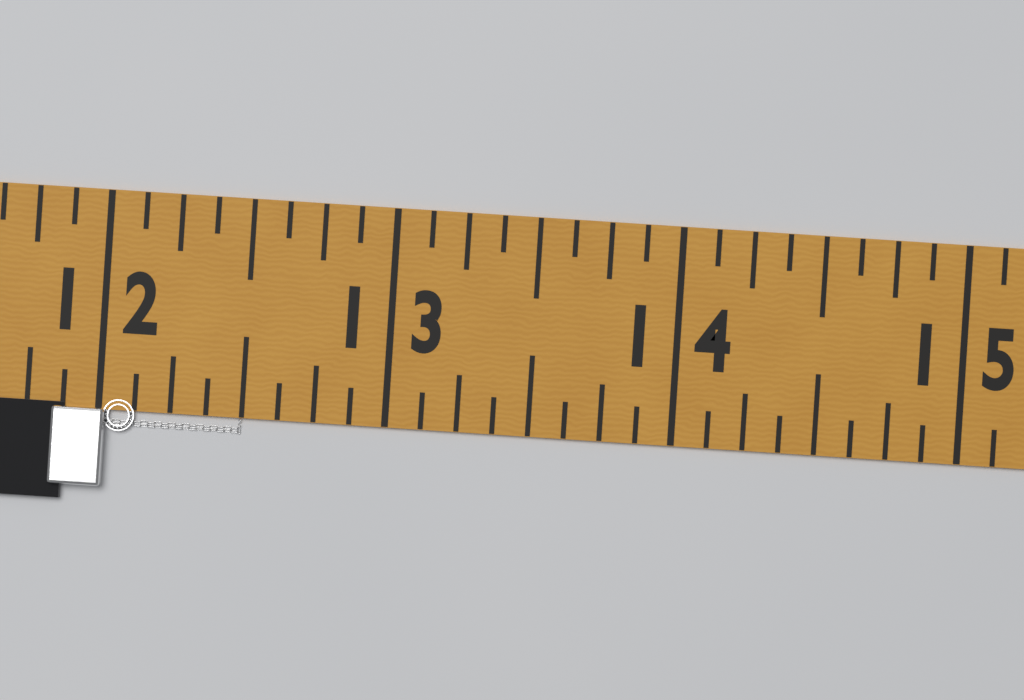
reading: 12.500 in
